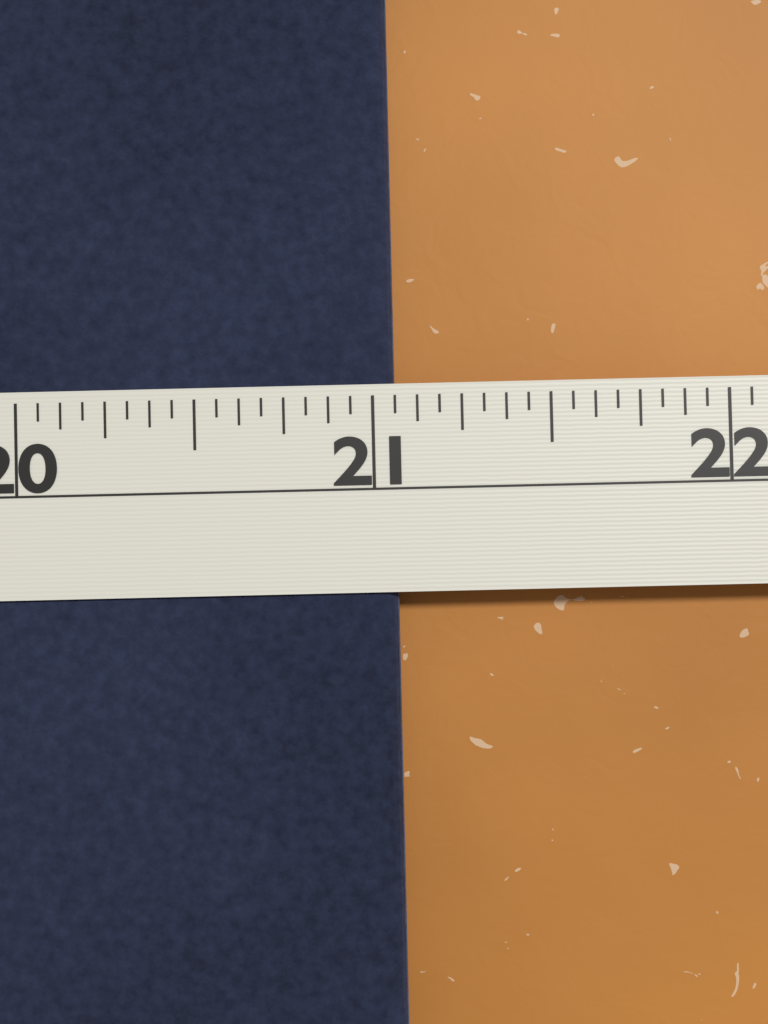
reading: 21.0625 in
